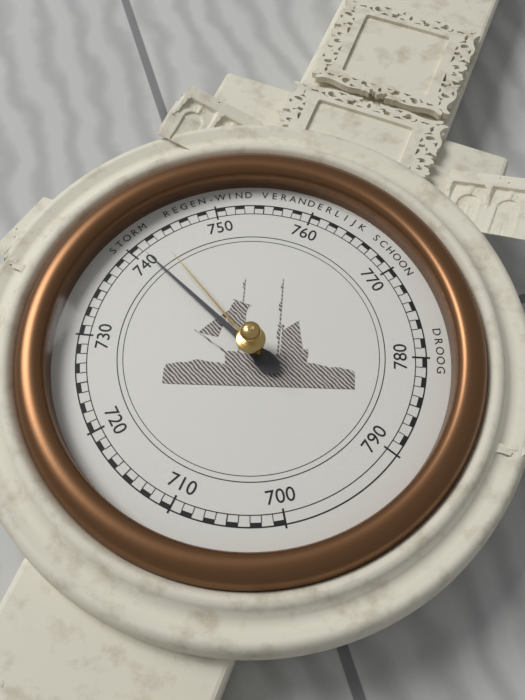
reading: 741 mmHg
